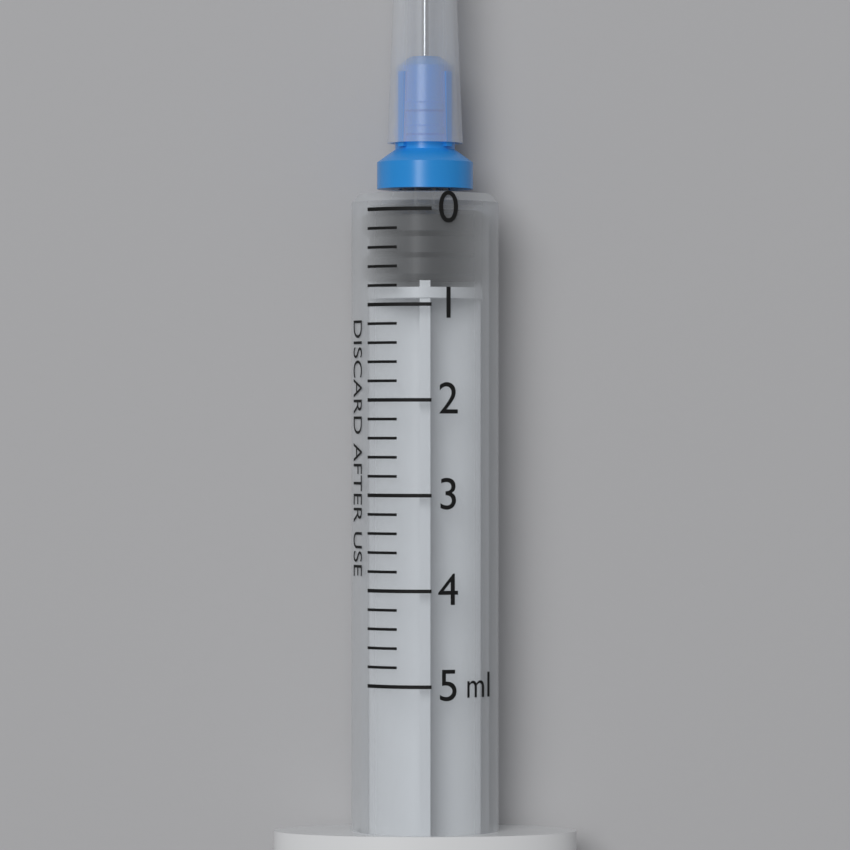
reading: 0.0 ml
